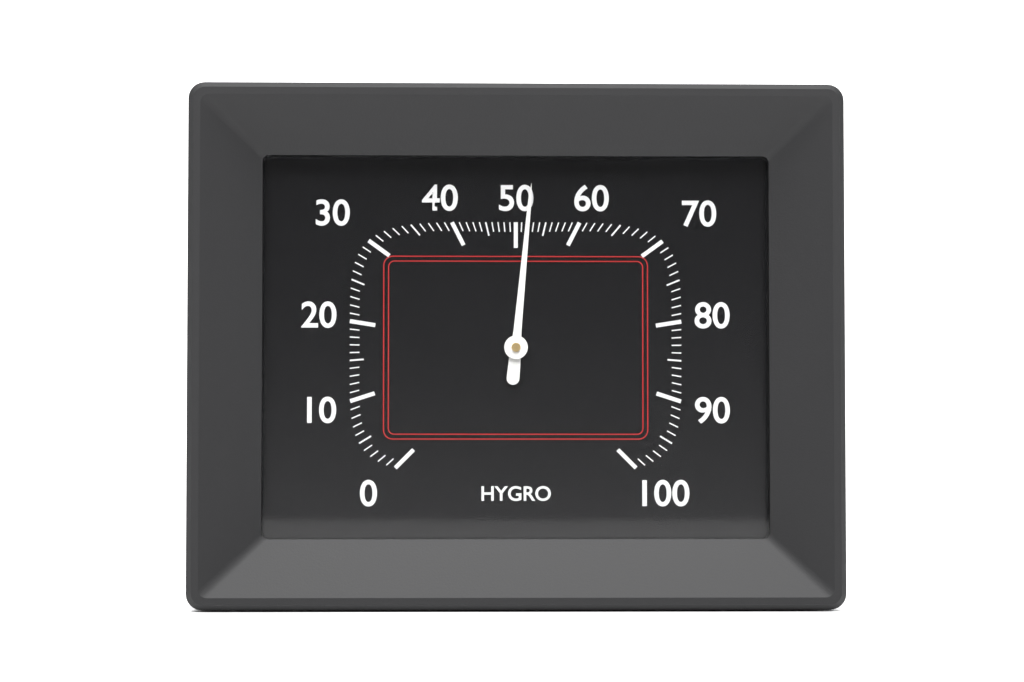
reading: 52 %
